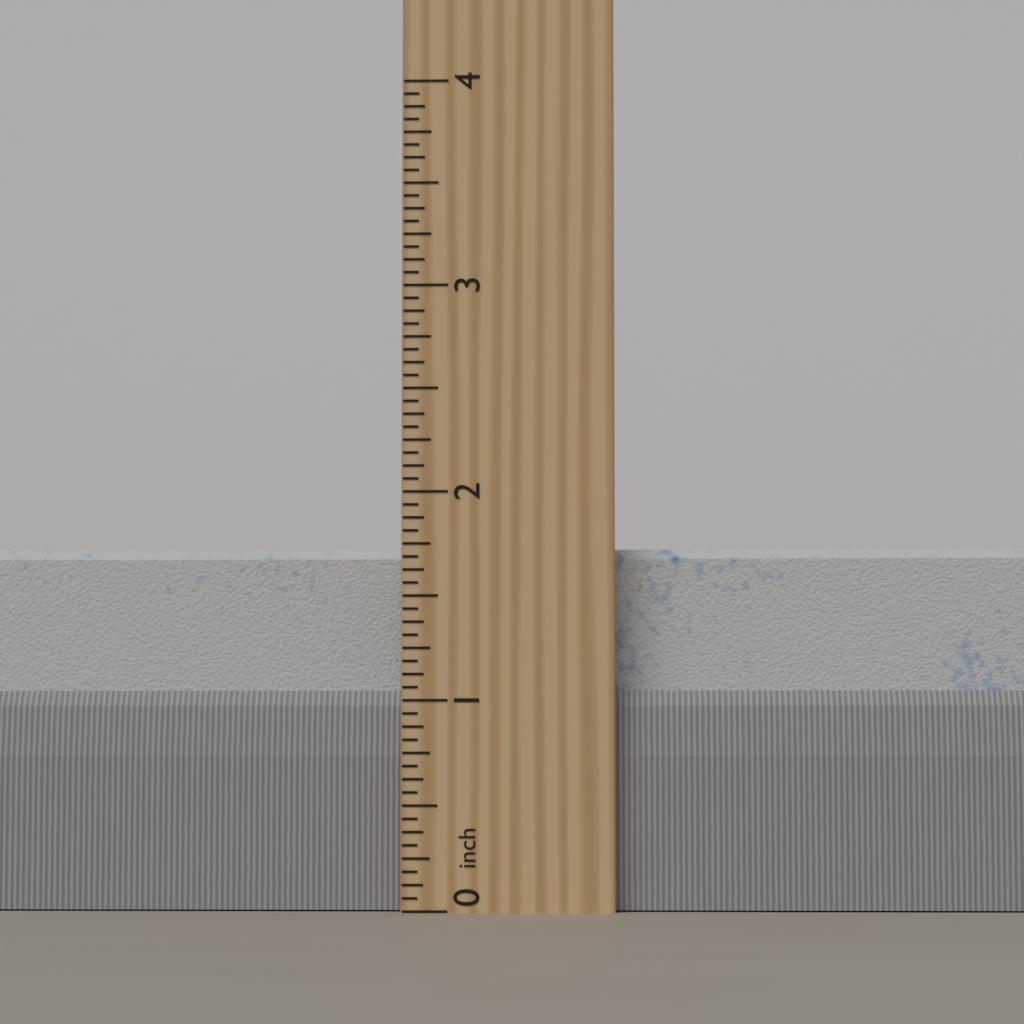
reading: 1.7500 inch
